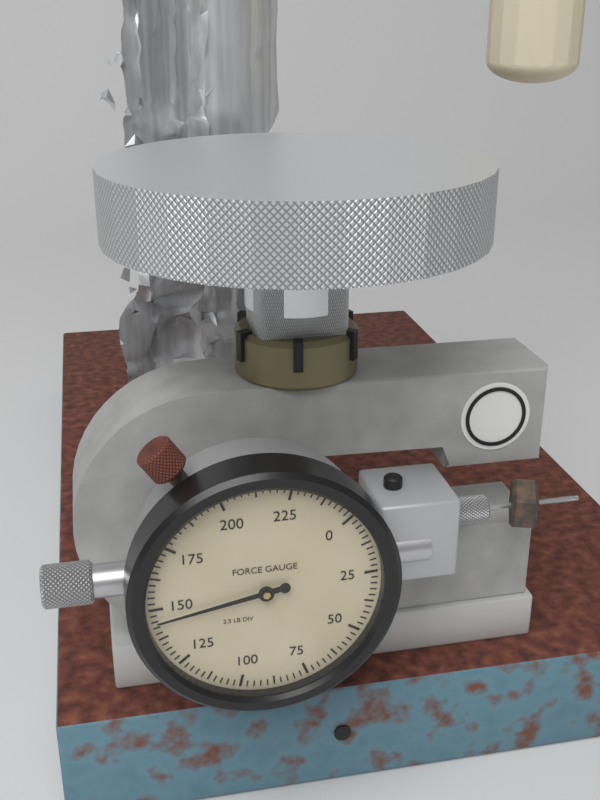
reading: 145.0 lb
